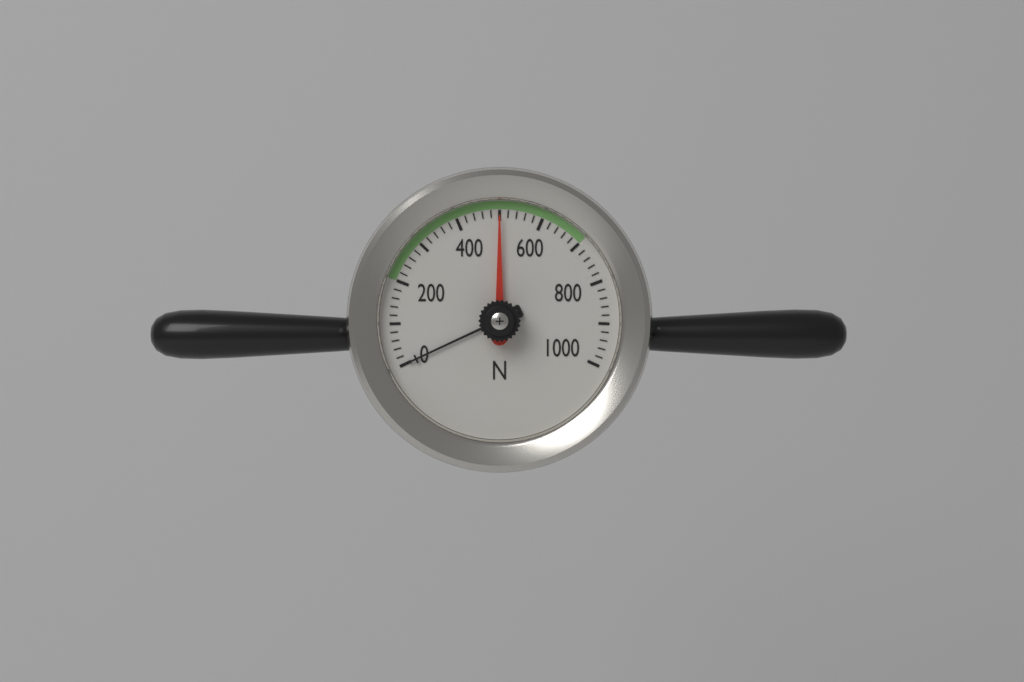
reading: 500 N
